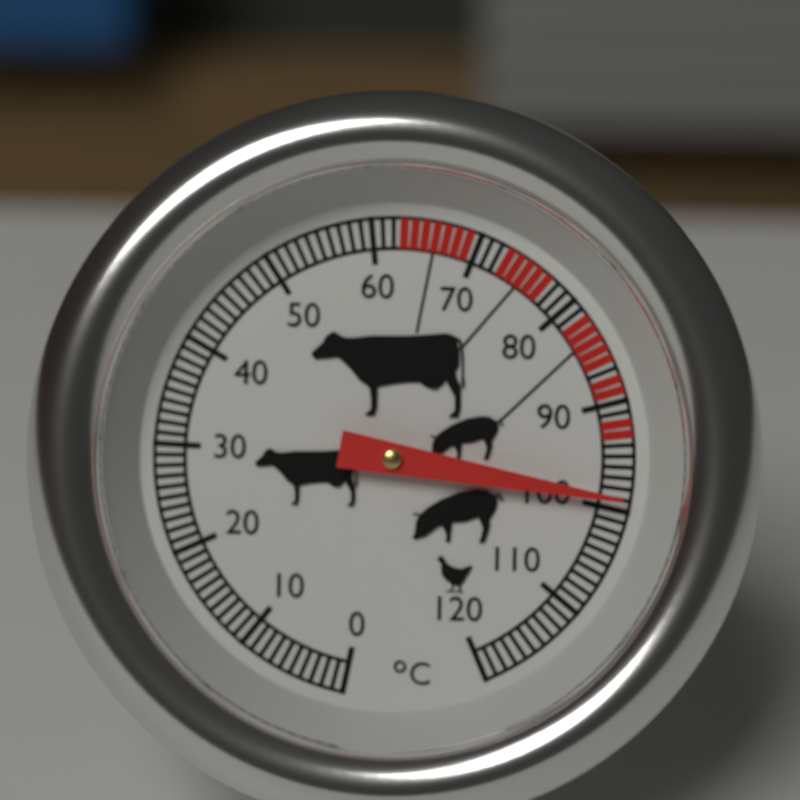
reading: 99 °C
